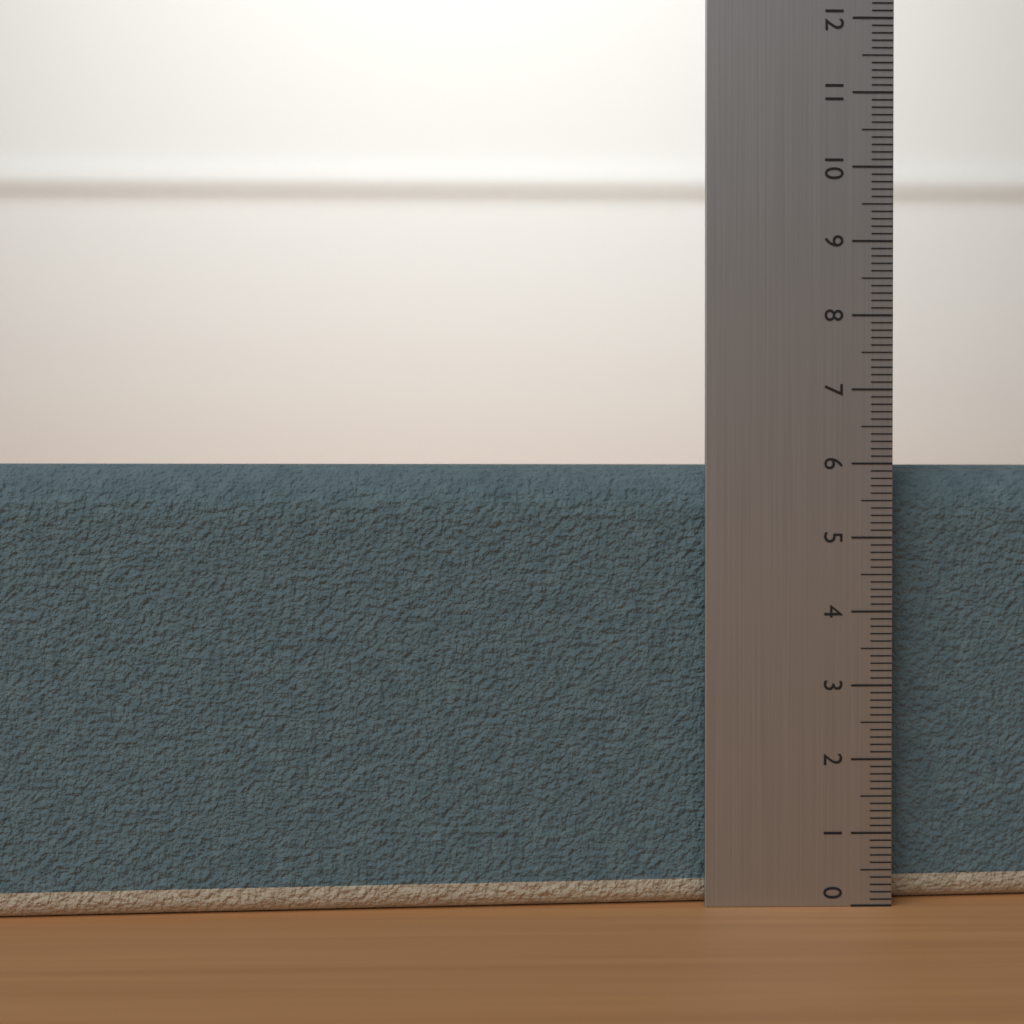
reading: 6.0 (no unit)
